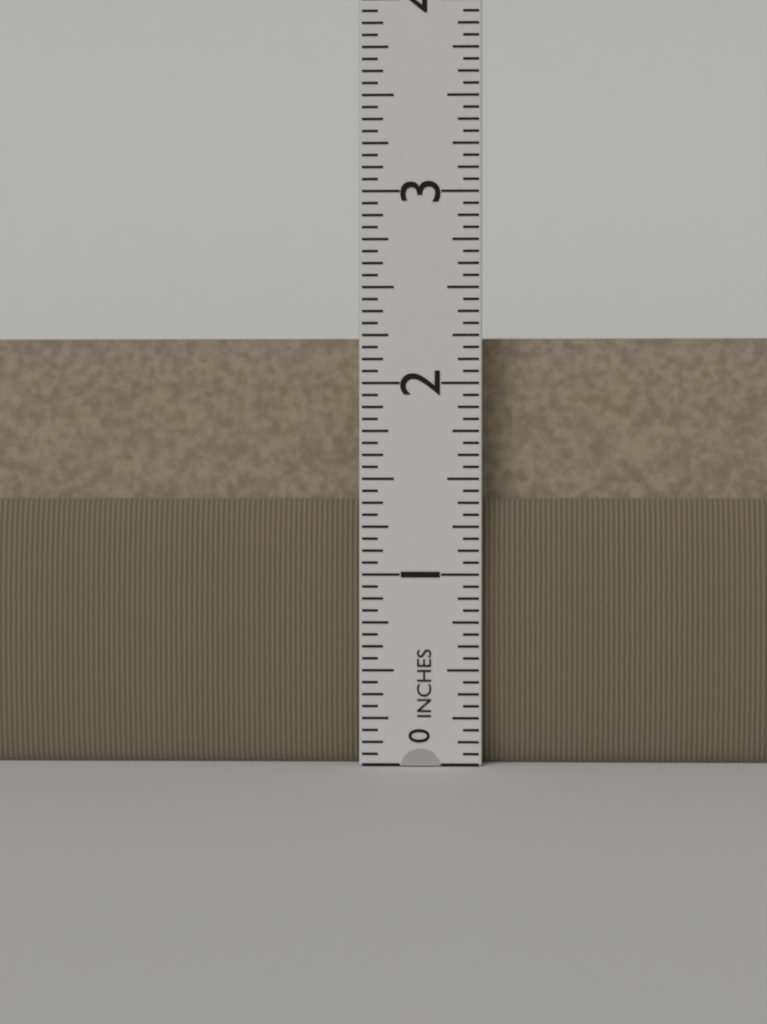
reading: 2.2500 in
